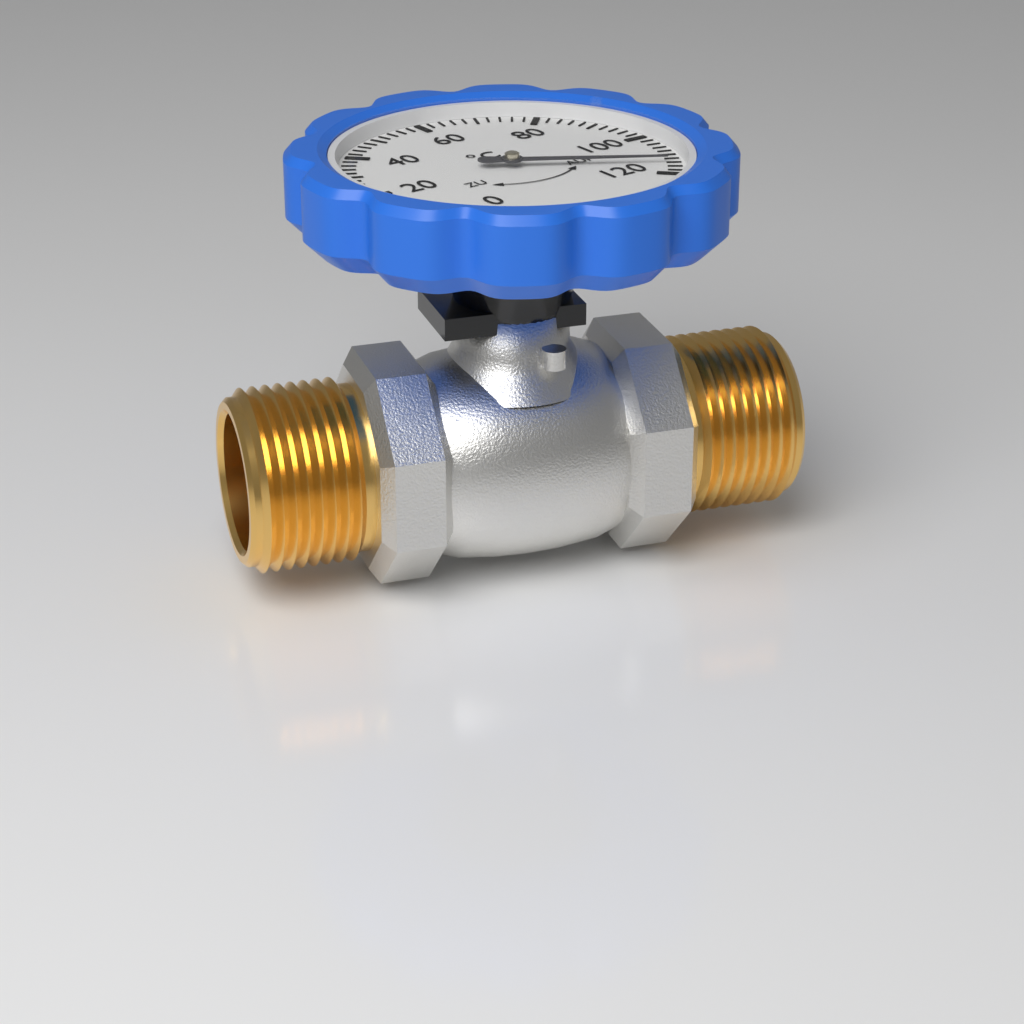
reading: 114 °C
